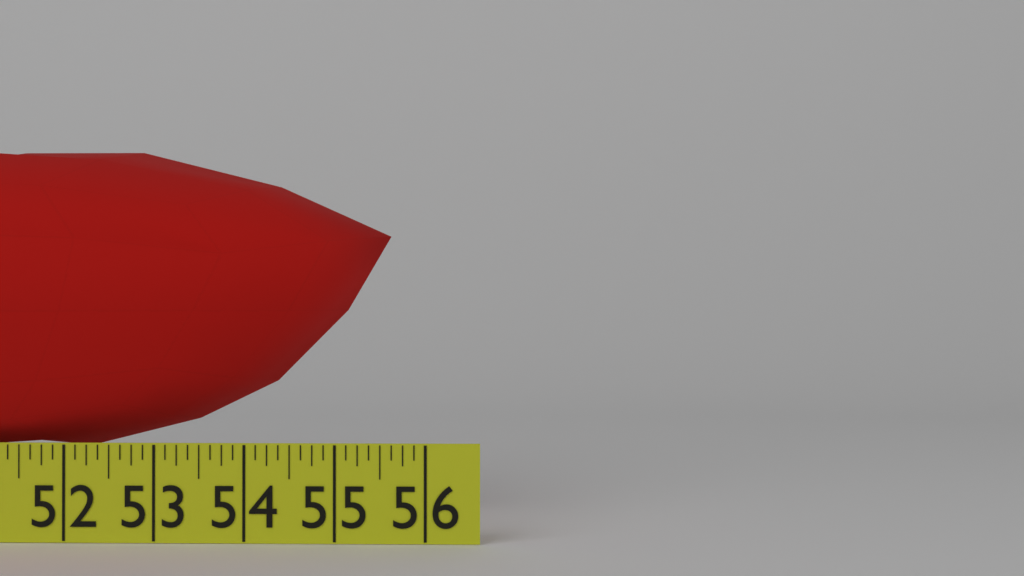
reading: 55.500 in
